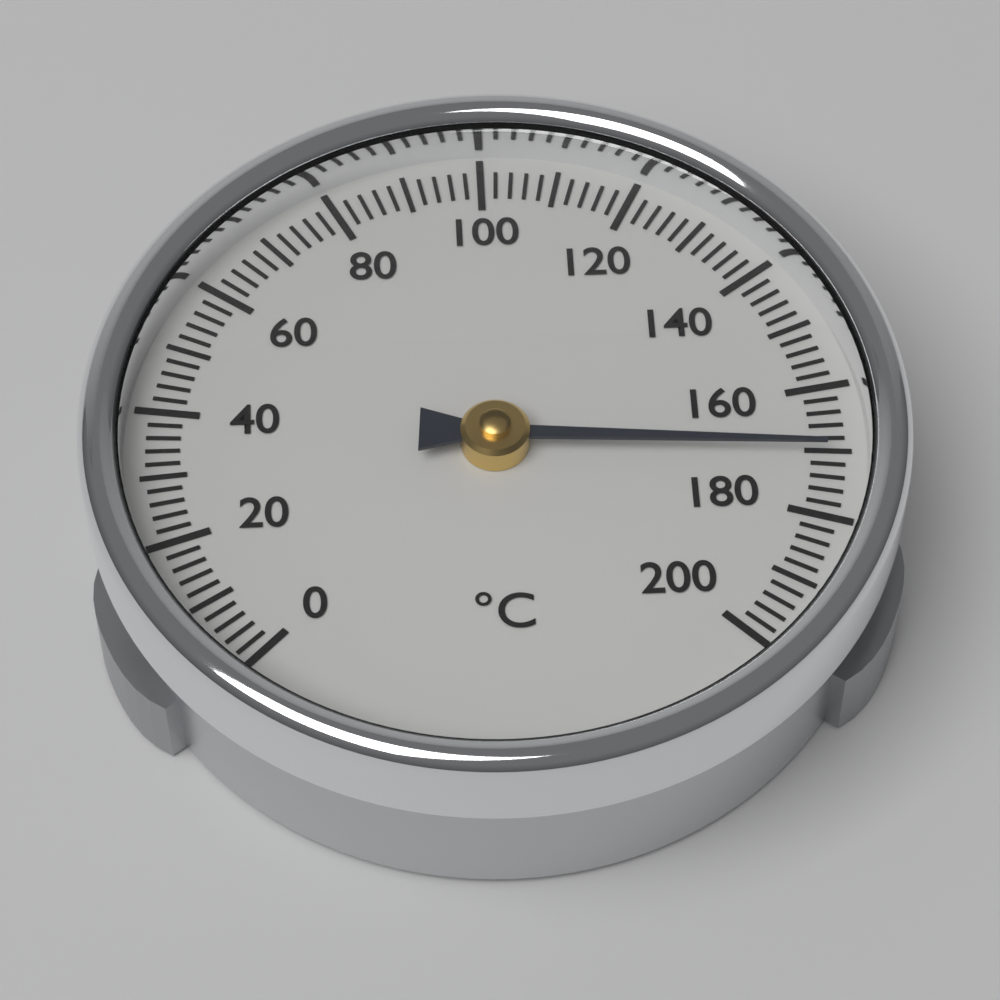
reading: 170 °C
